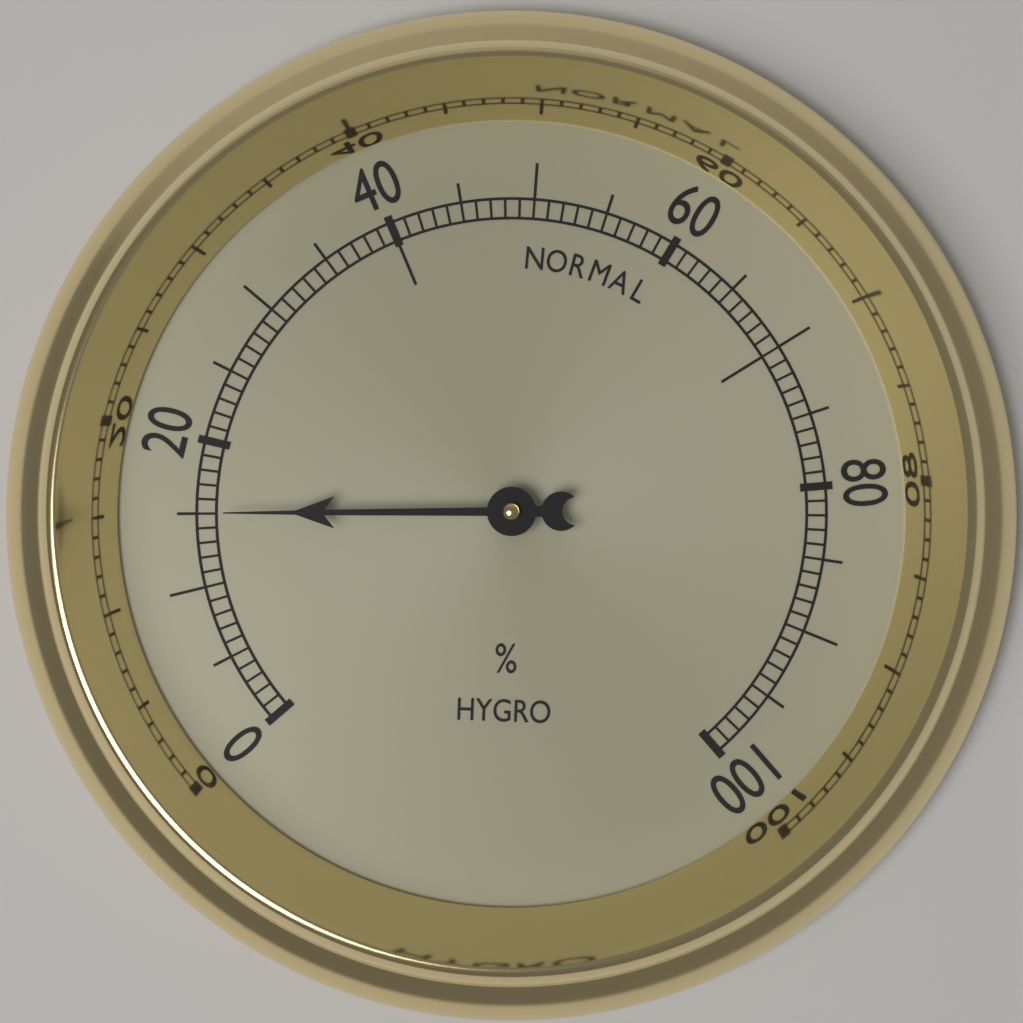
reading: 15 %
